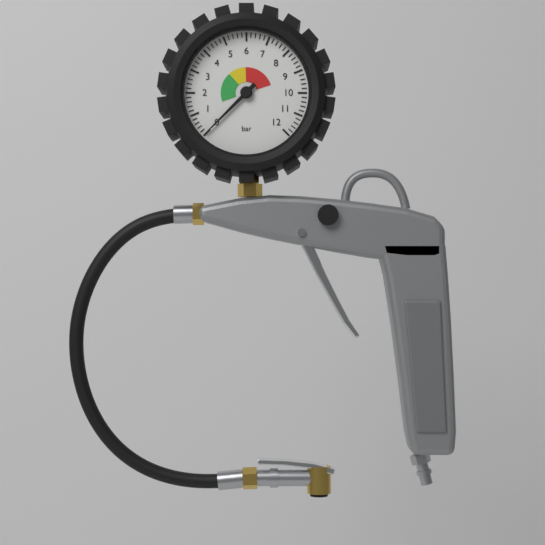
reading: 0.0 bar
